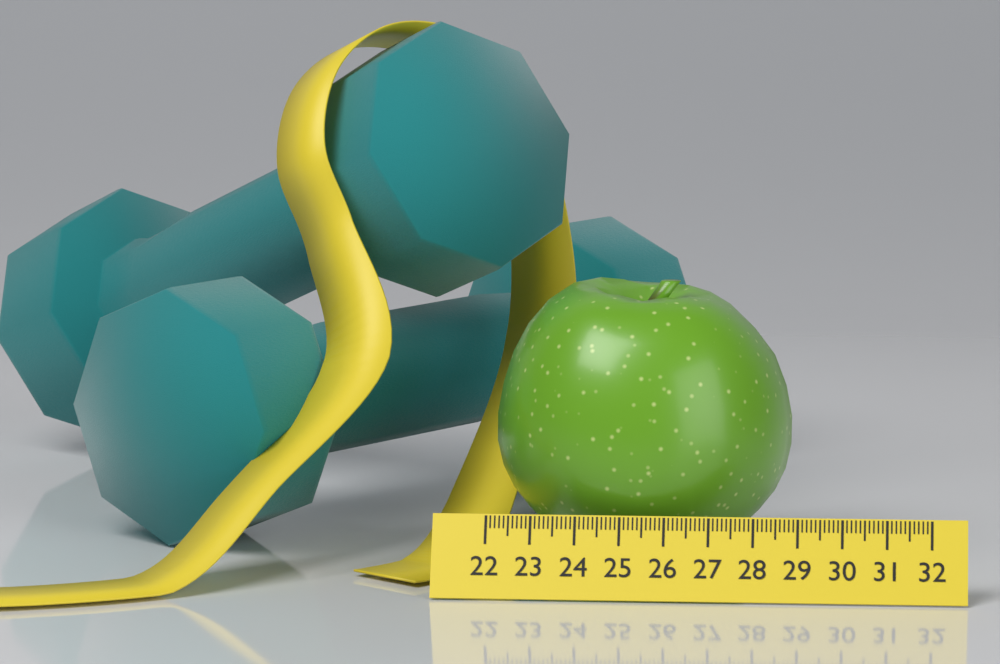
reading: 28.8 (no unit)
